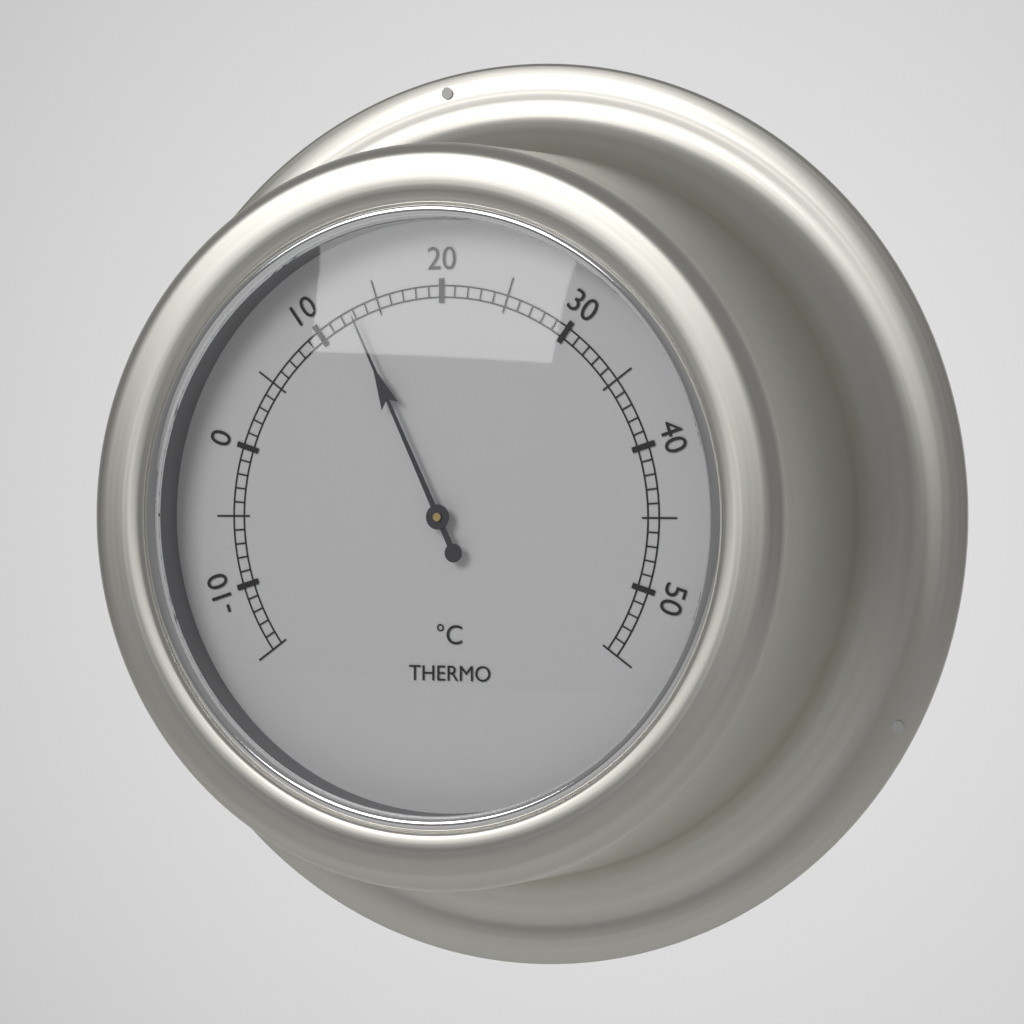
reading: 13 °C
